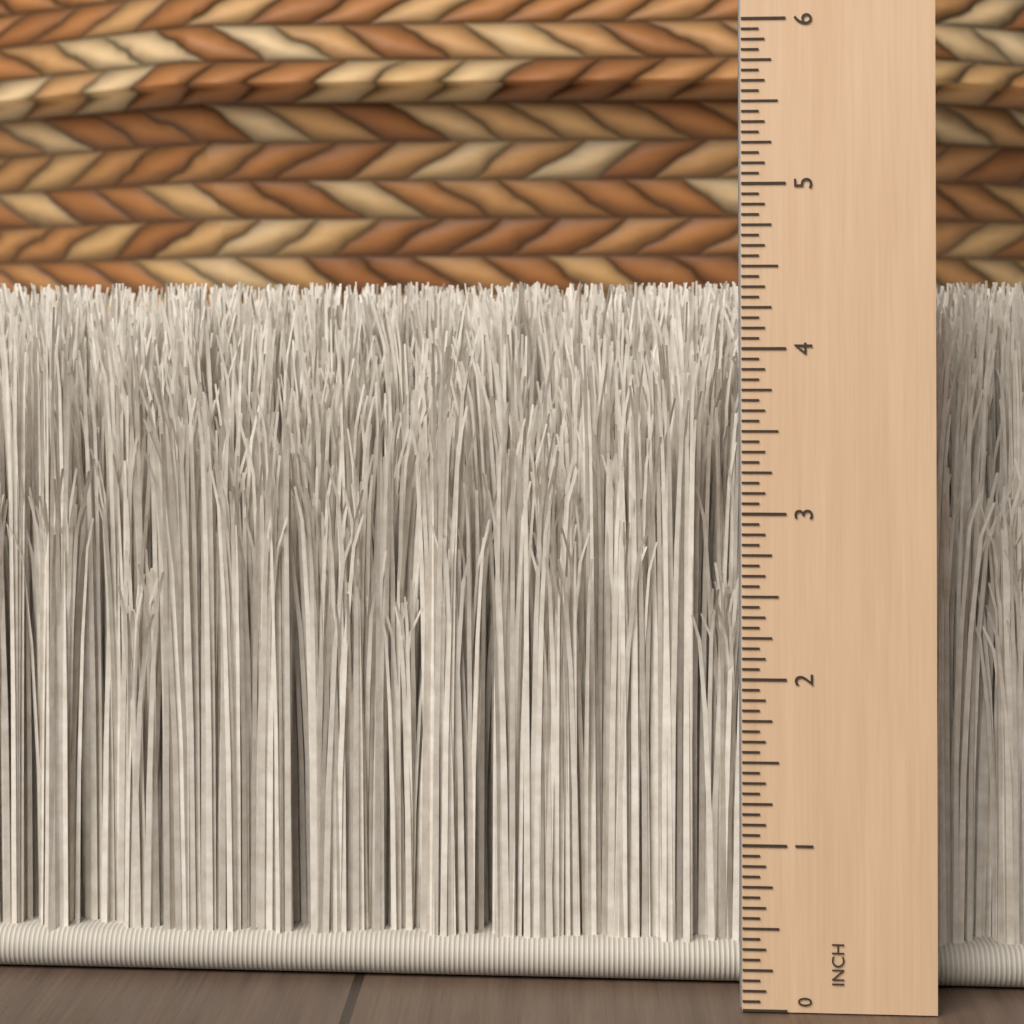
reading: 4.4375 in
